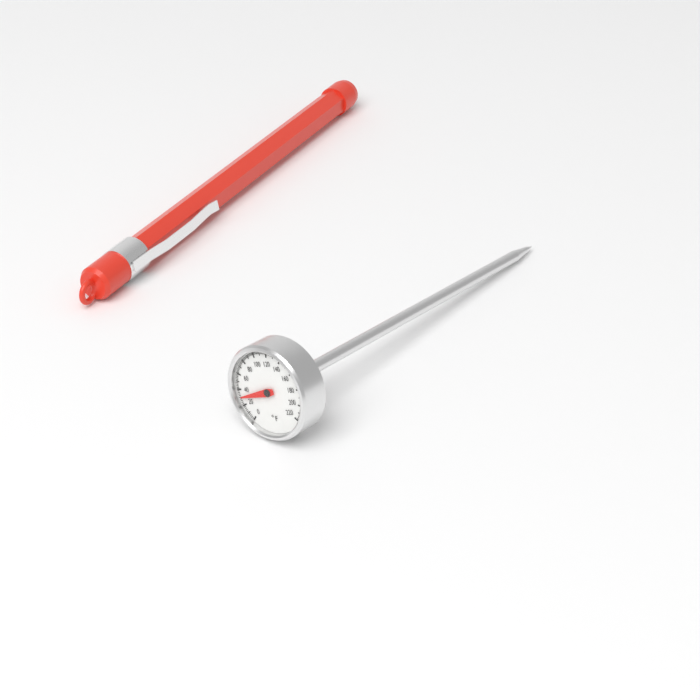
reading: 30 °F
